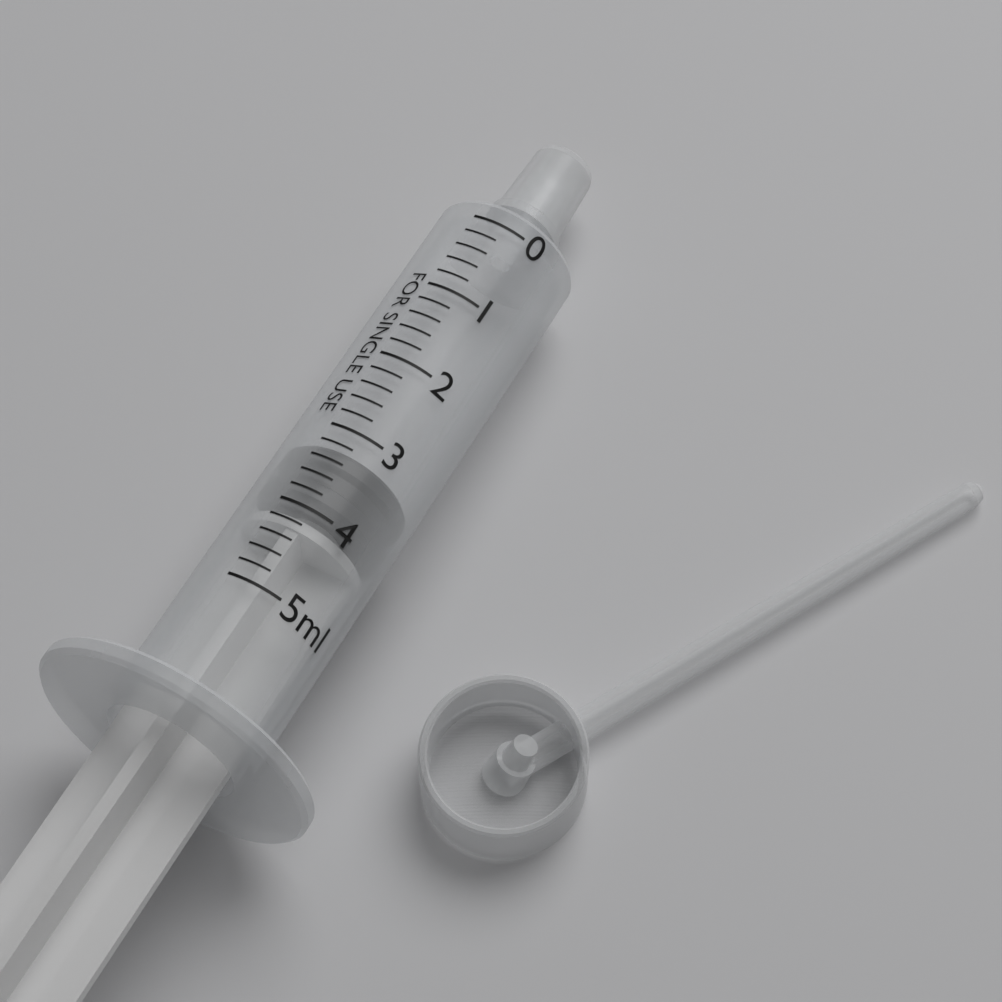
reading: 3.2 ml
